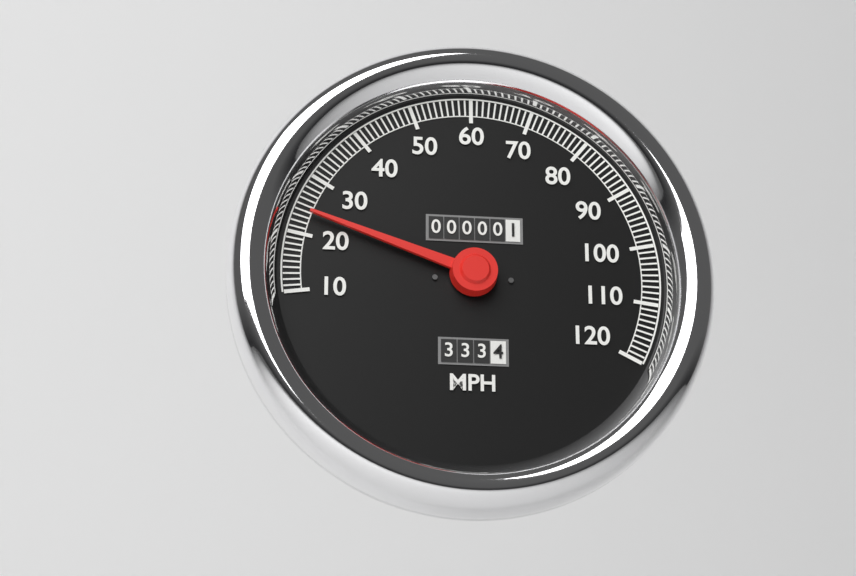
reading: 24 MPH
